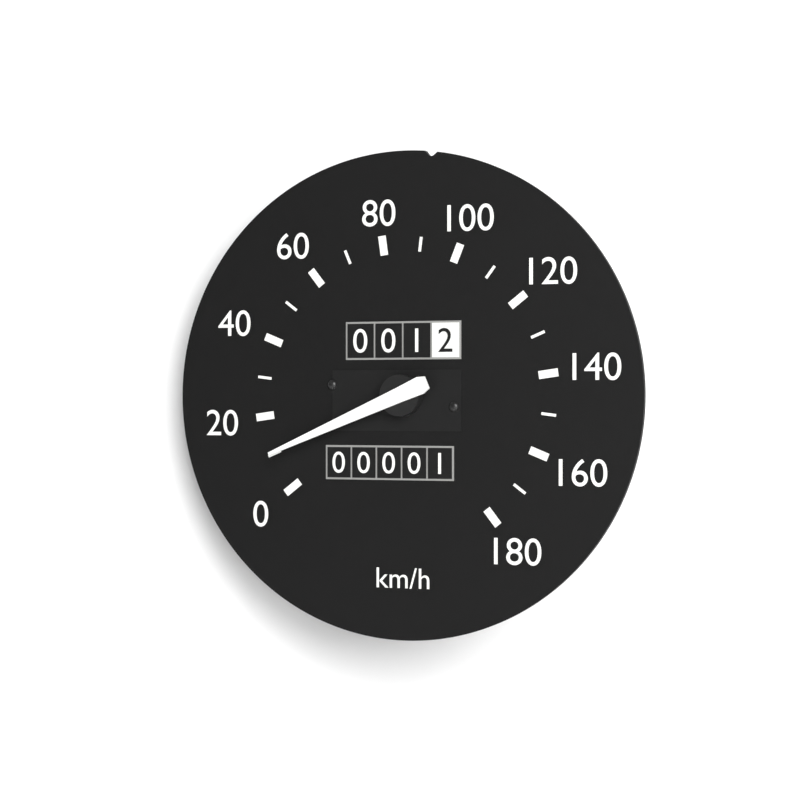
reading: 10 km/h
